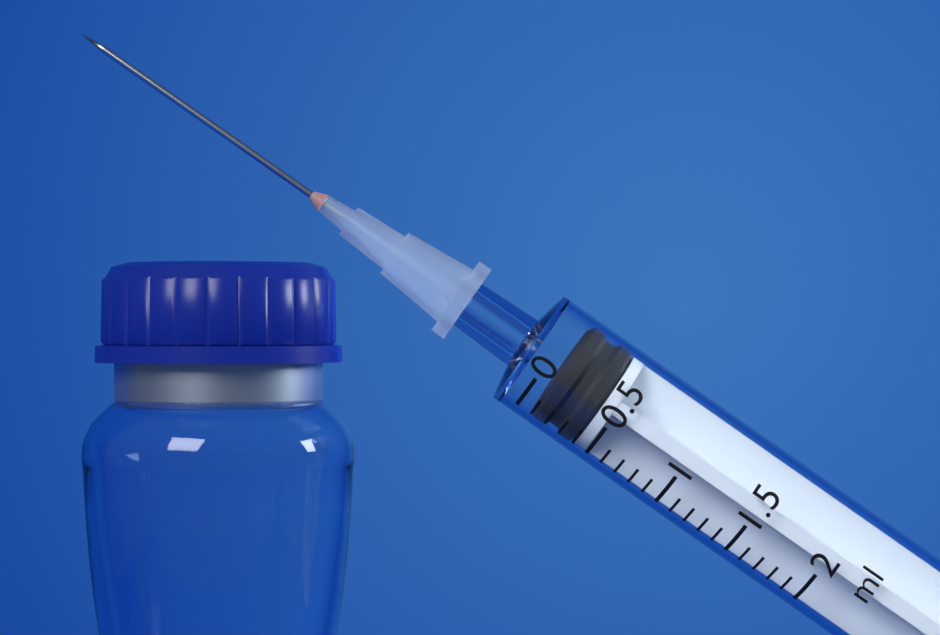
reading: 0.1 ml
